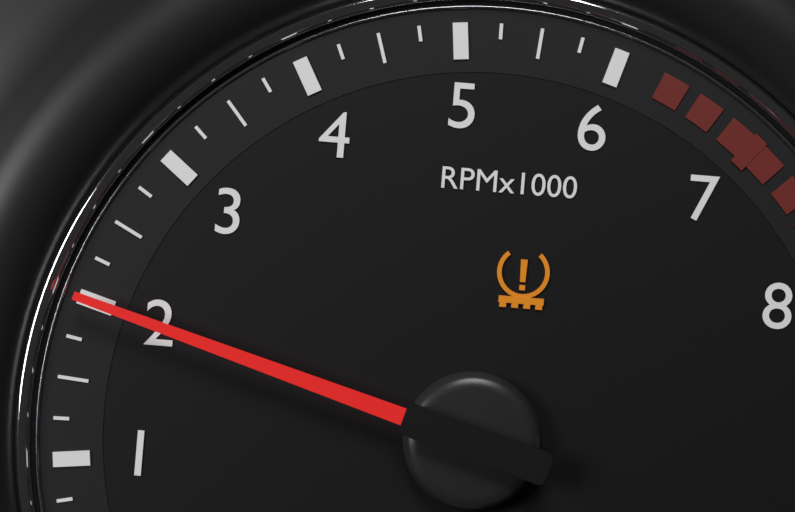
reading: 2.00 RPM x1000
